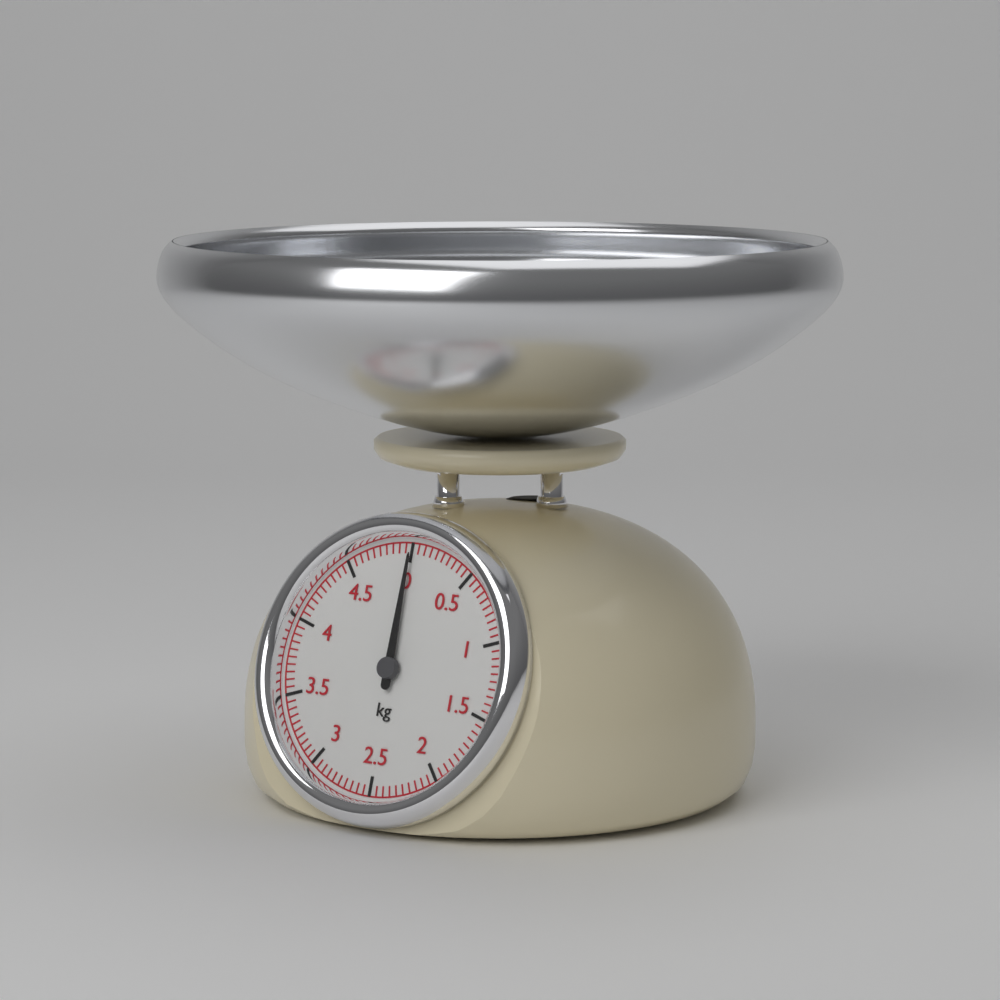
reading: 0.00 kg
